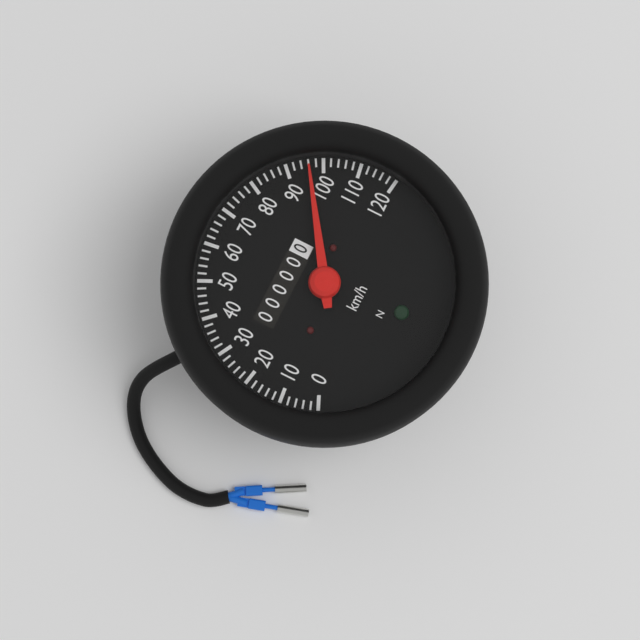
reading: 96 km/h
